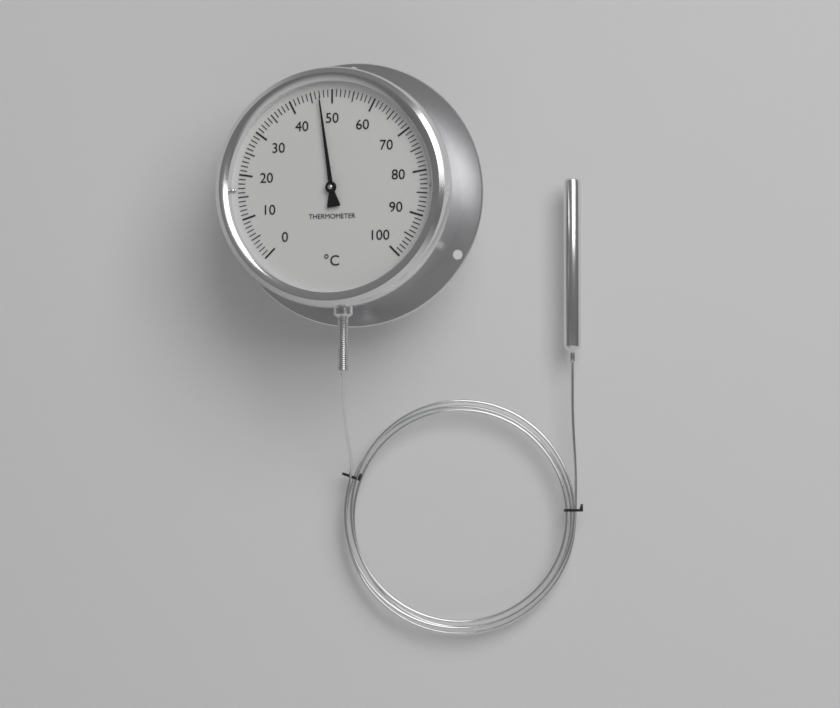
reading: 47 °C
